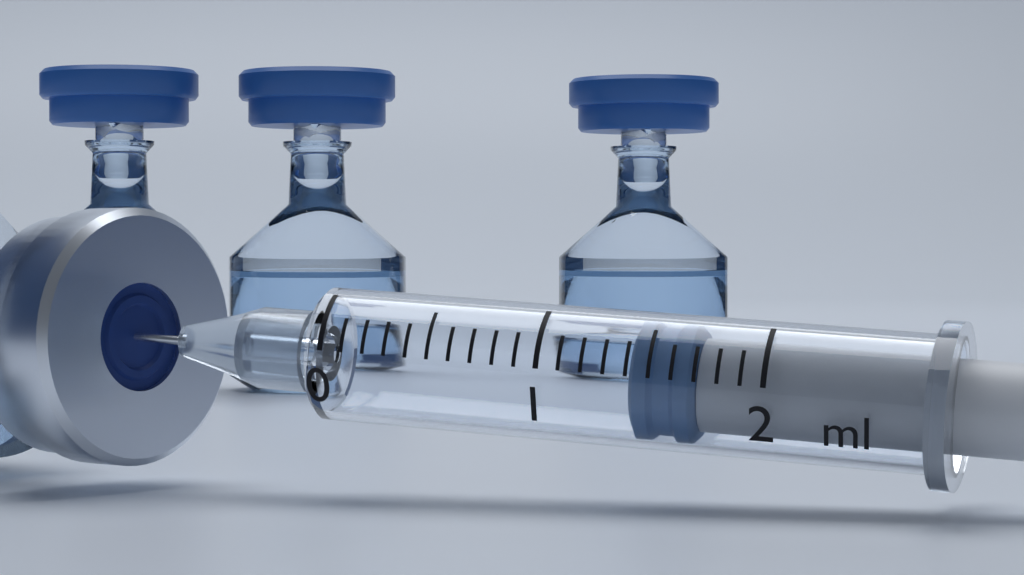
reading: 1.4 ml
